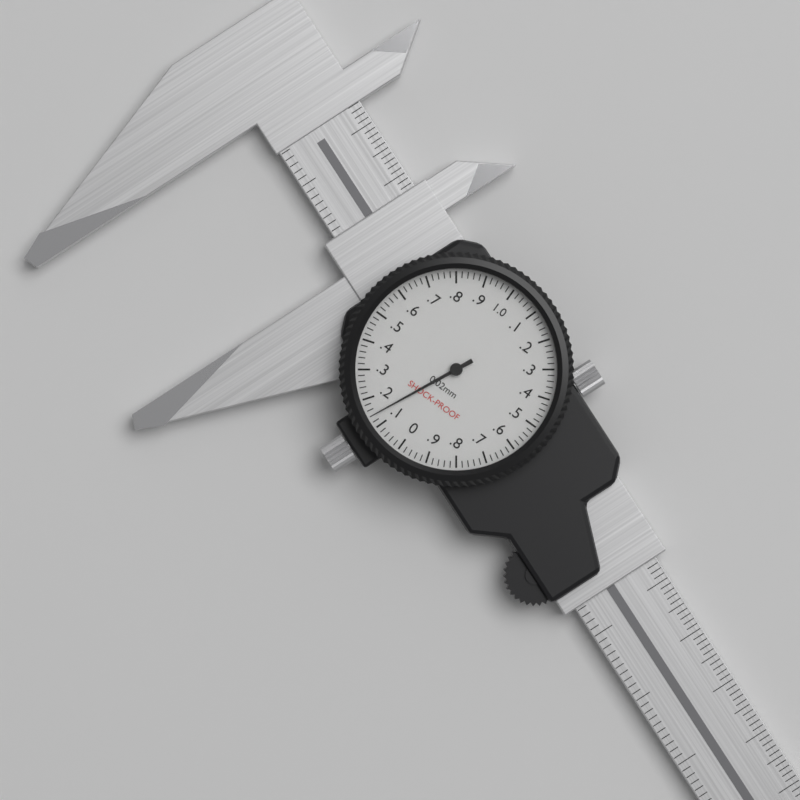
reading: 0.14 mm
